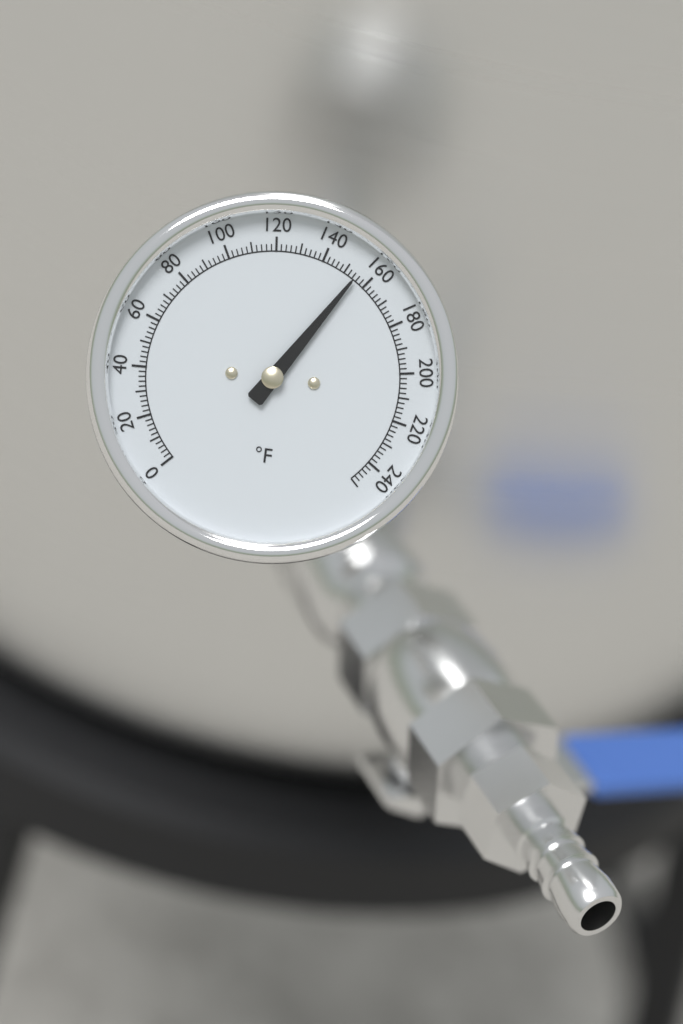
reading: 155 °F
